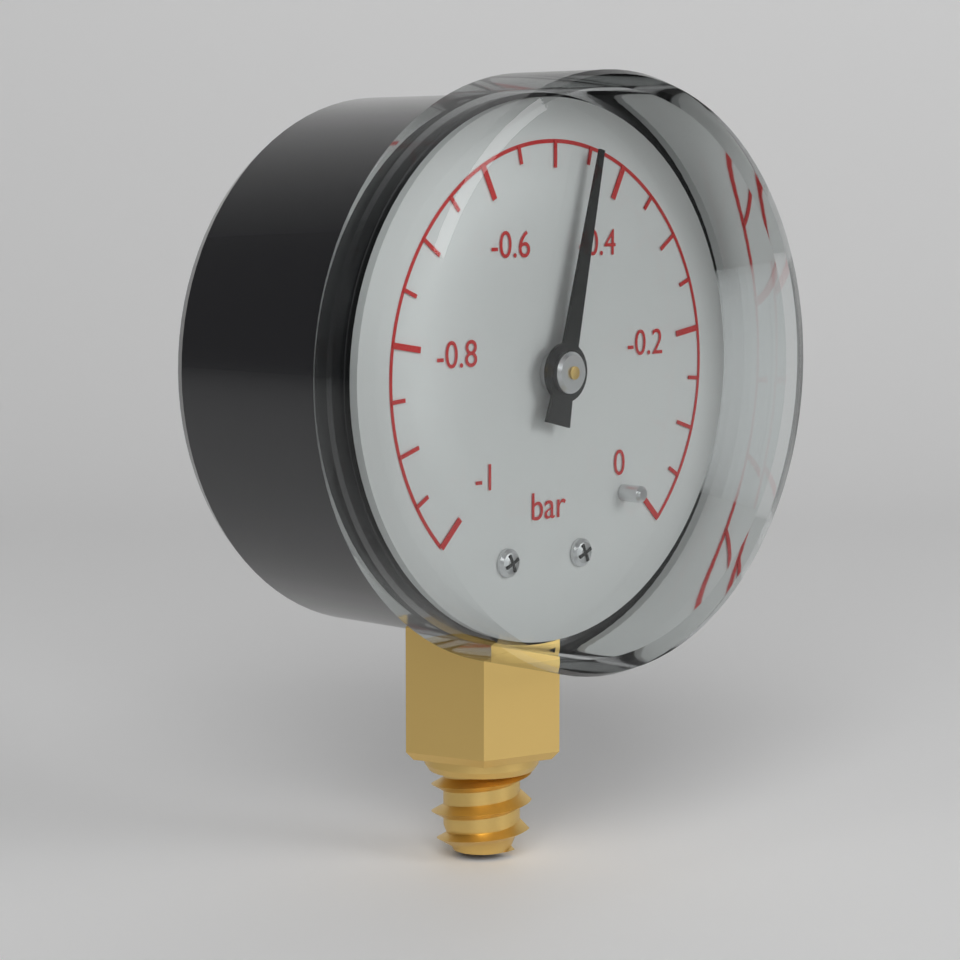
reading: -0.45 bar
